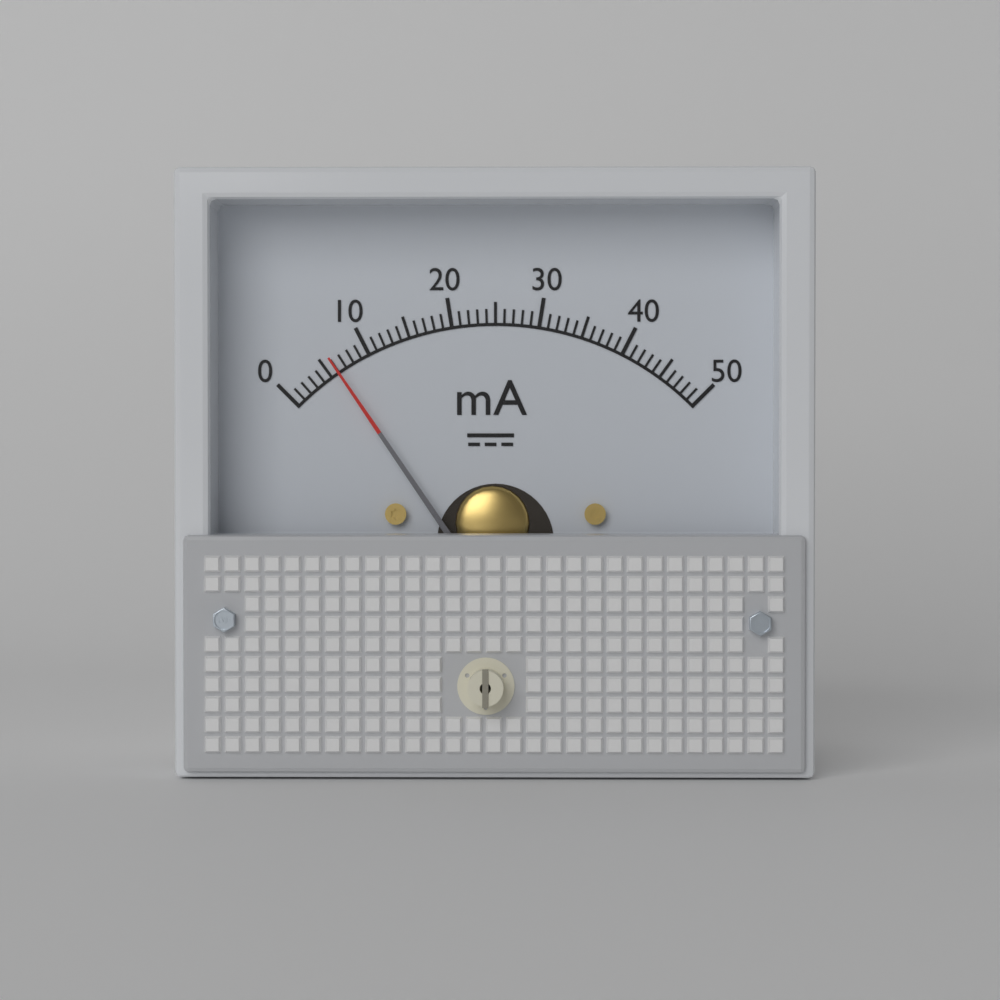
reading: 6 mA
